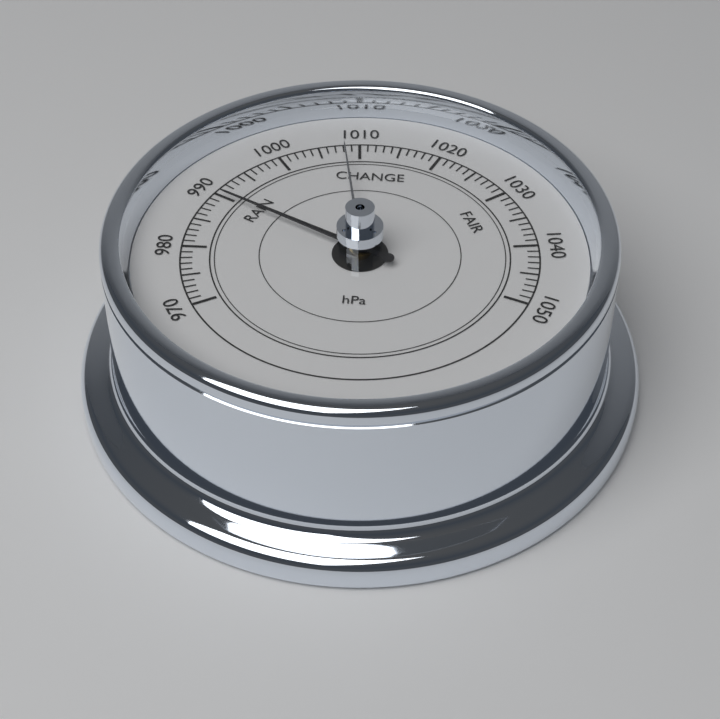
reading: 990 hPa
